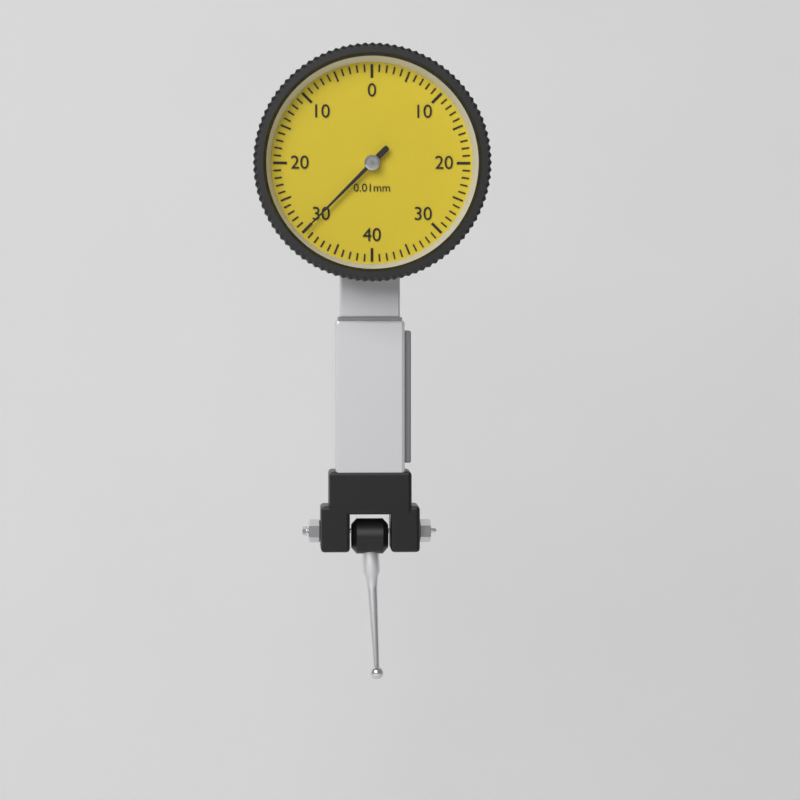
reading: 0.30 mm
